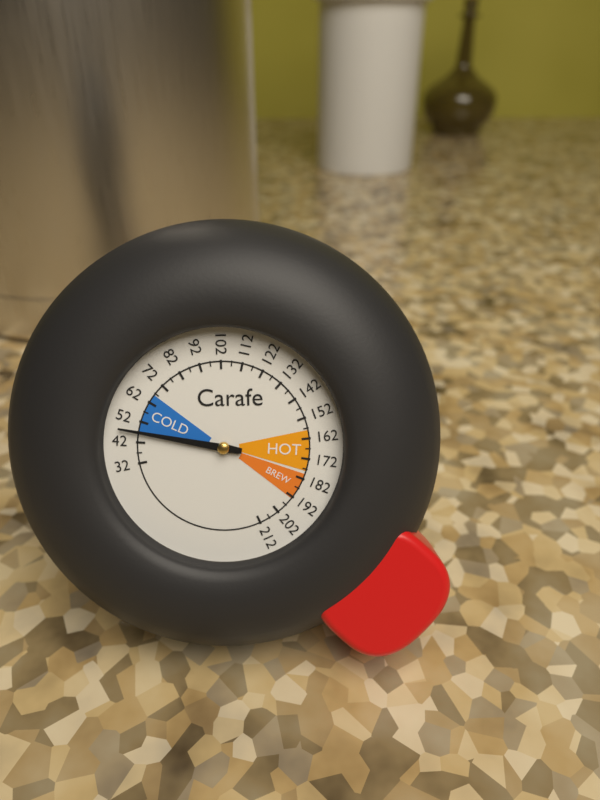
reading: 47 (no unit)
